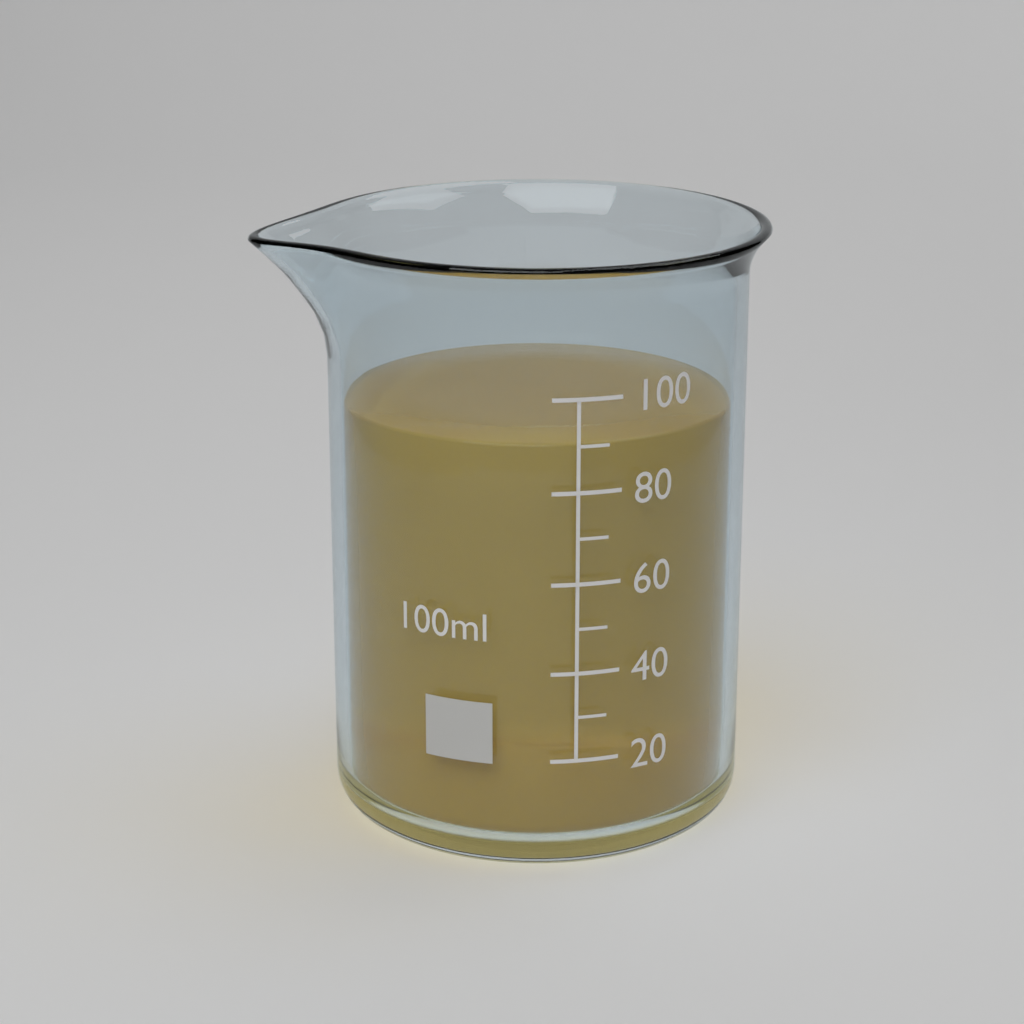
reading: 90 ml
